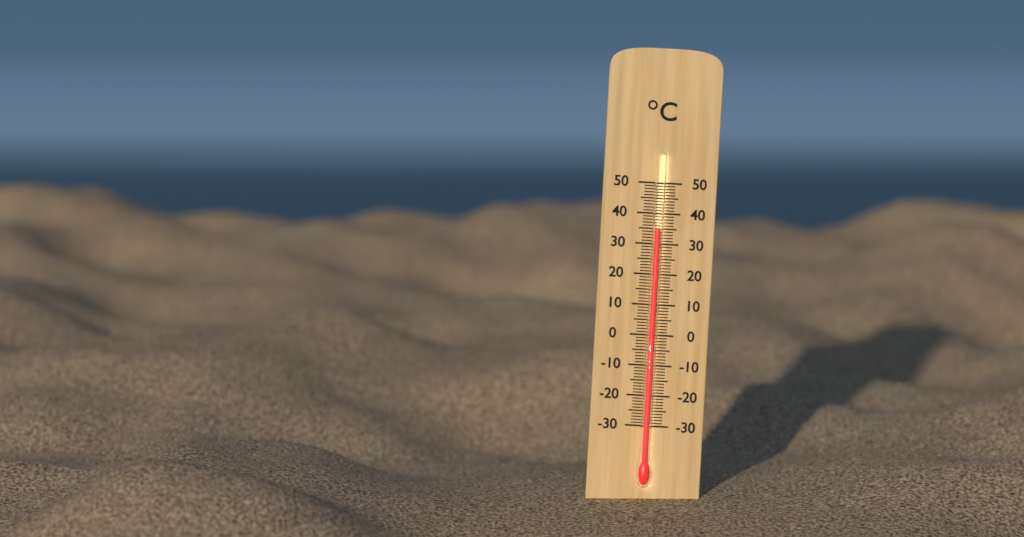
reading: 35 °C
